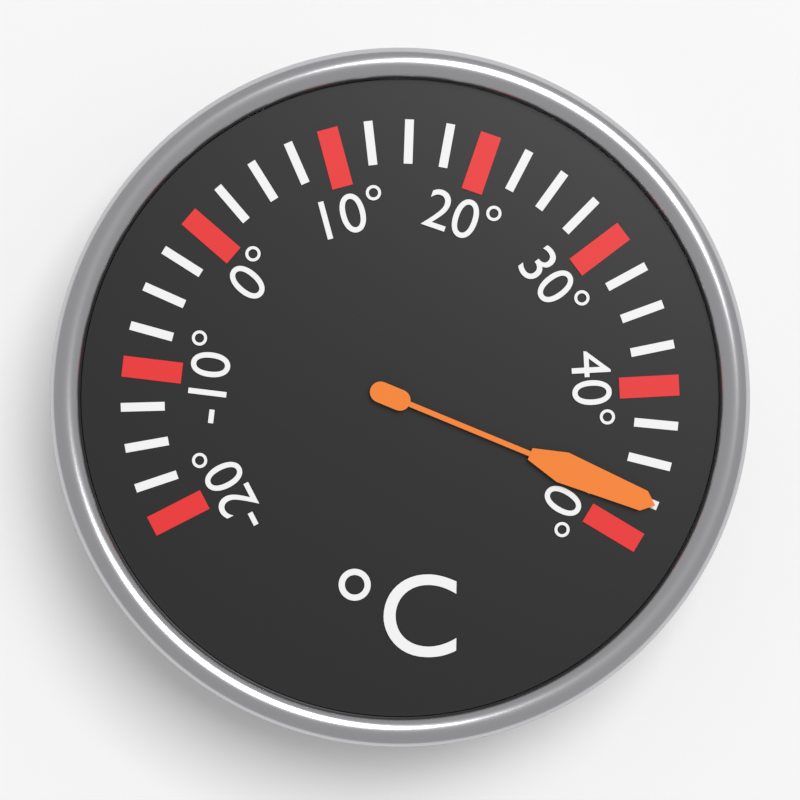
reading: 47.5 °C
